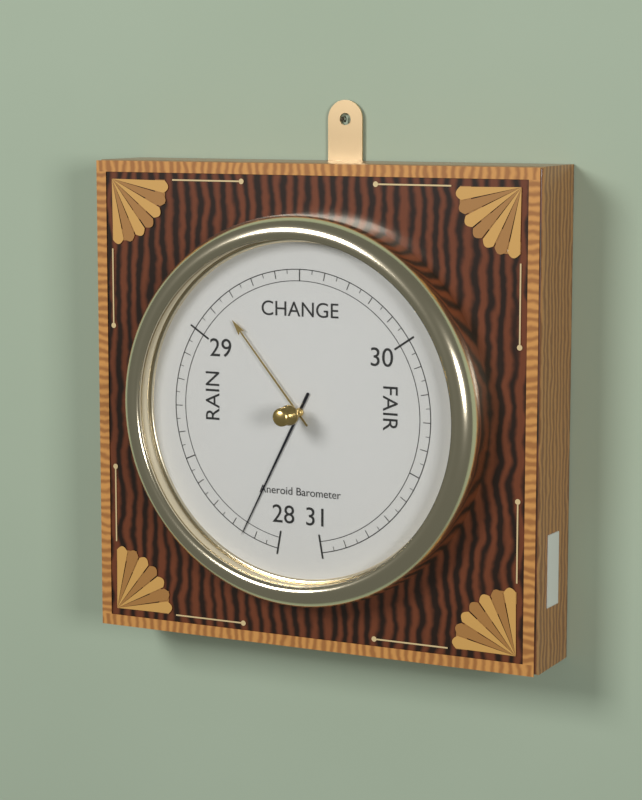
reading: 28.15 inHg
